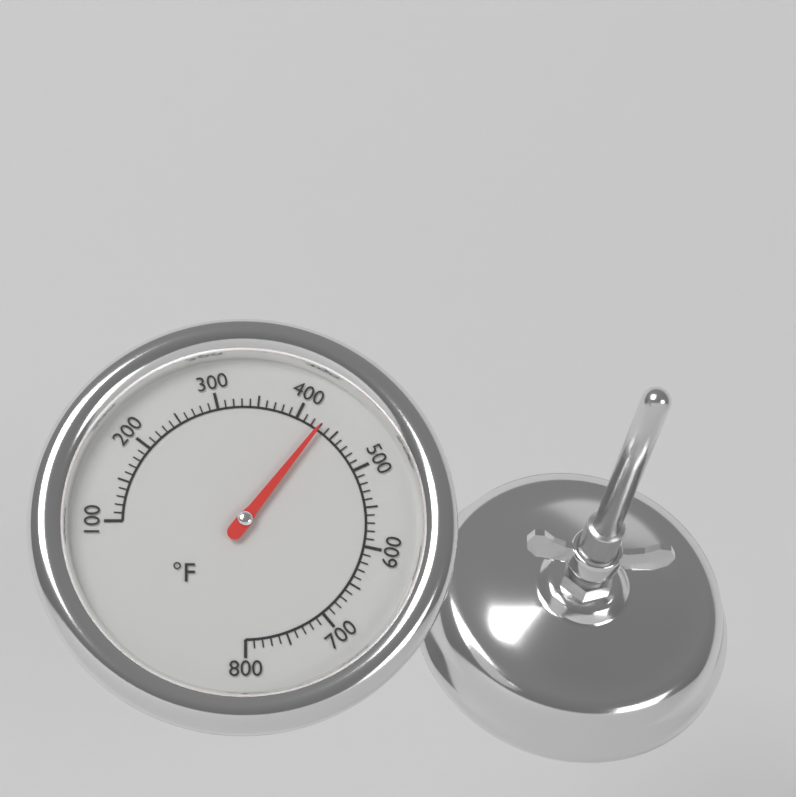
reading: 430 °F
